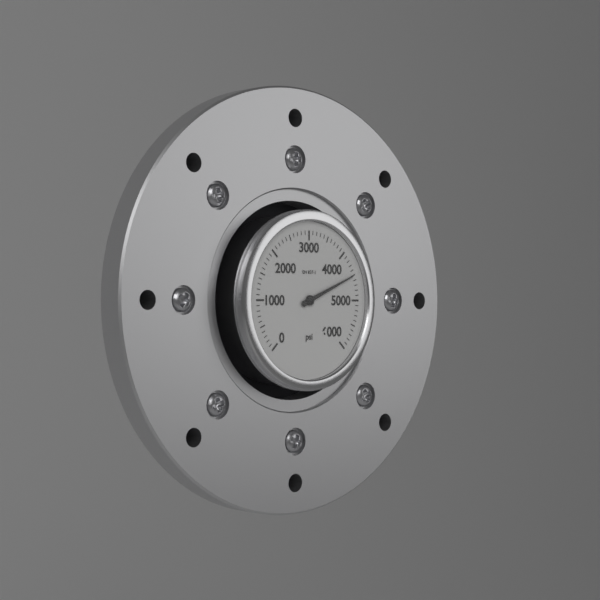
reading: 4500 psi
